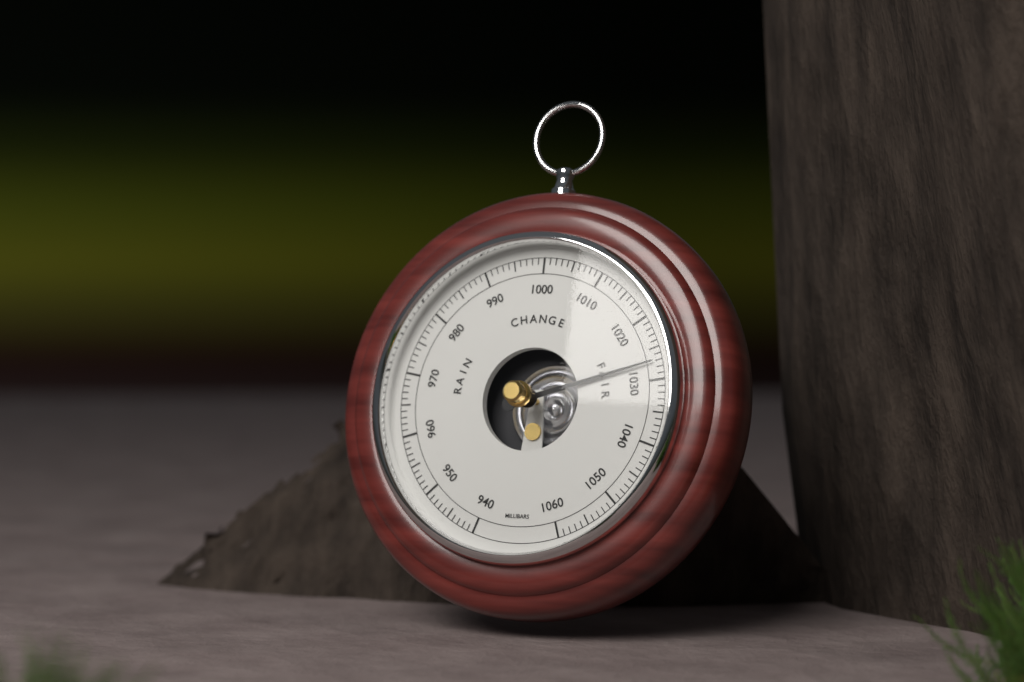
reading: 1027 mbar
